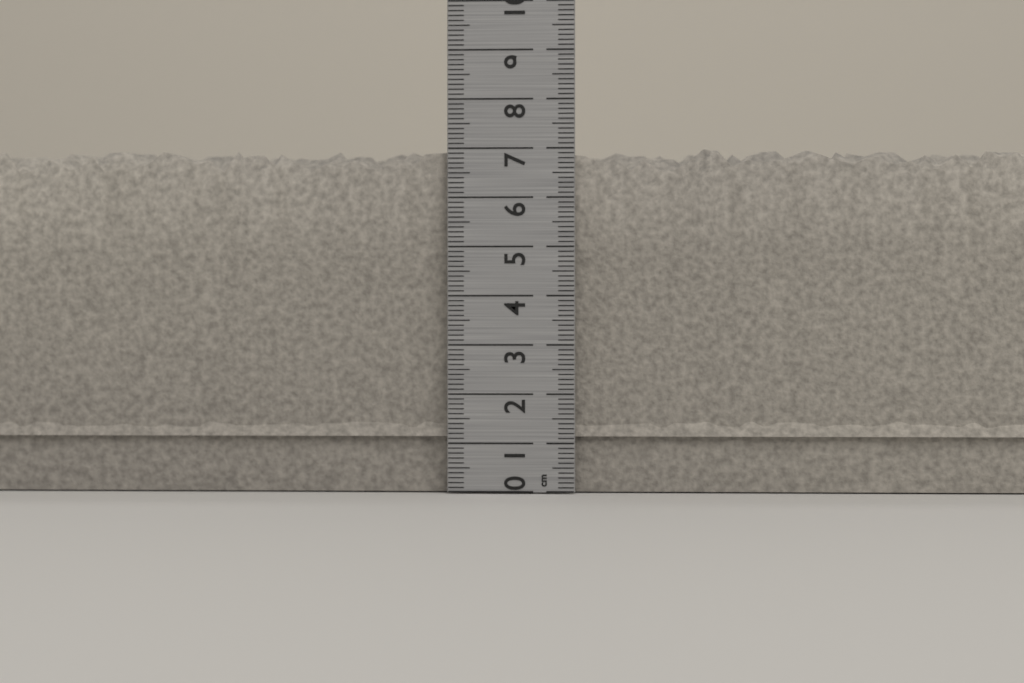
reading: 7.1 cm
